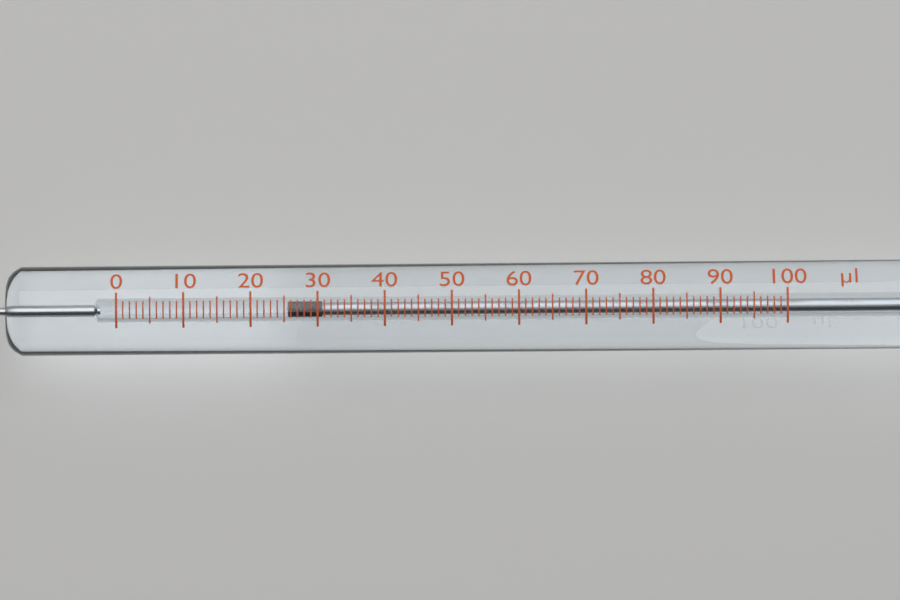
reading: 26 µl
